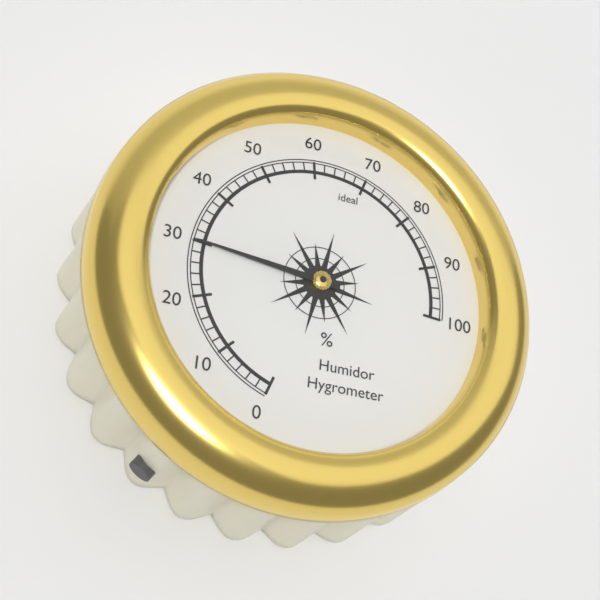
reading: 30 %
